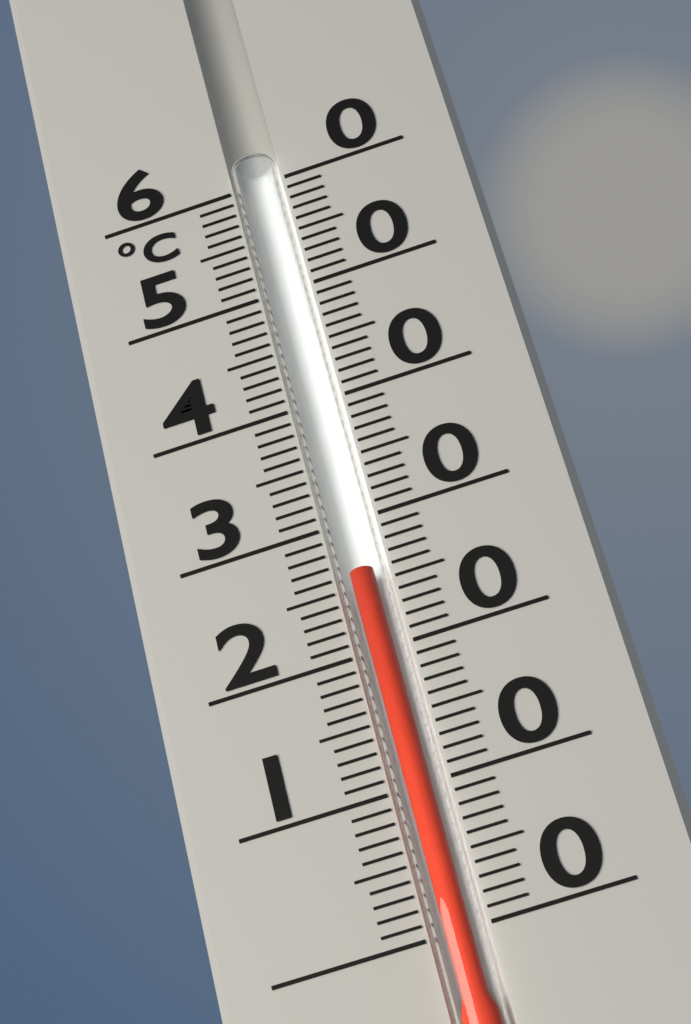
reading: 26 °C
